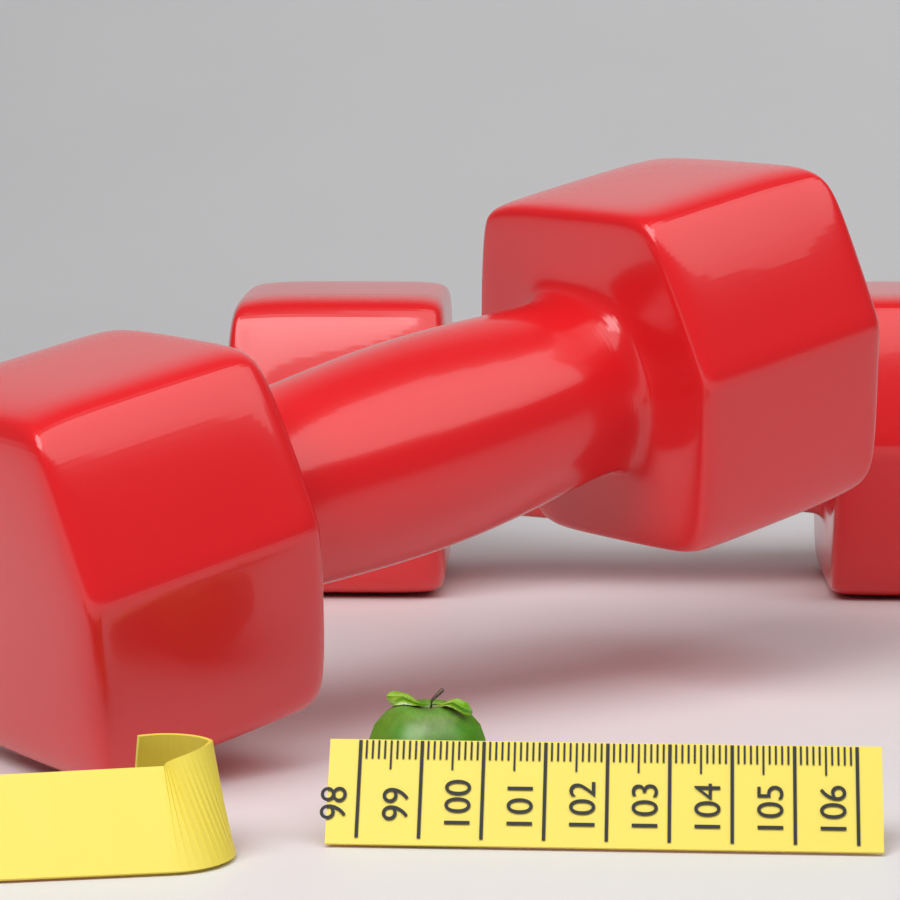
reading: 100.0 (no unit)
